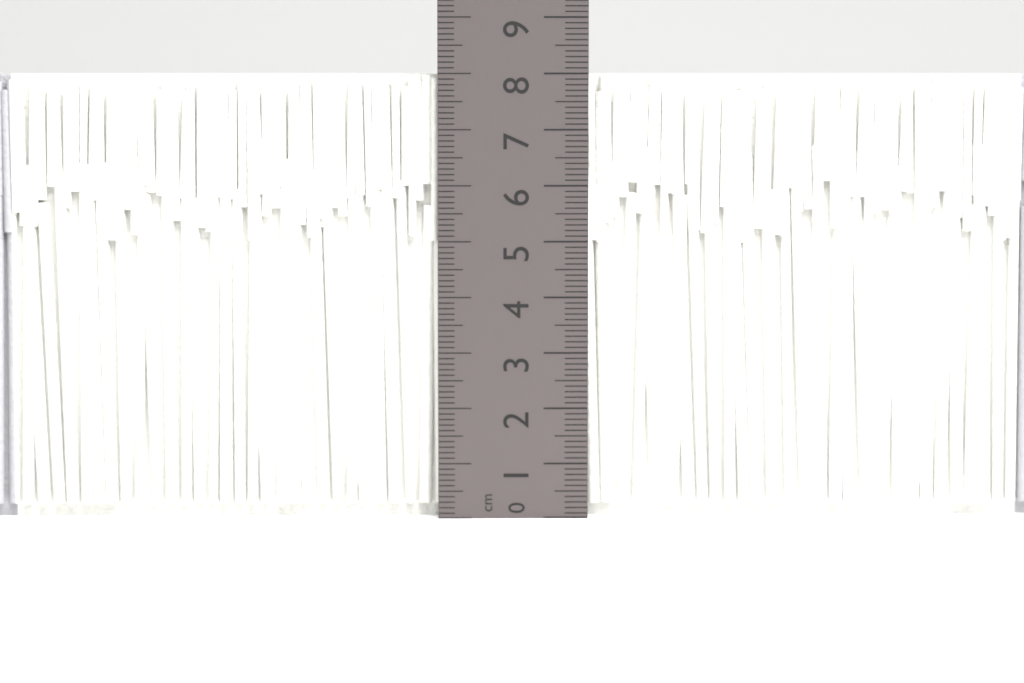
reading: 8.0 cm
